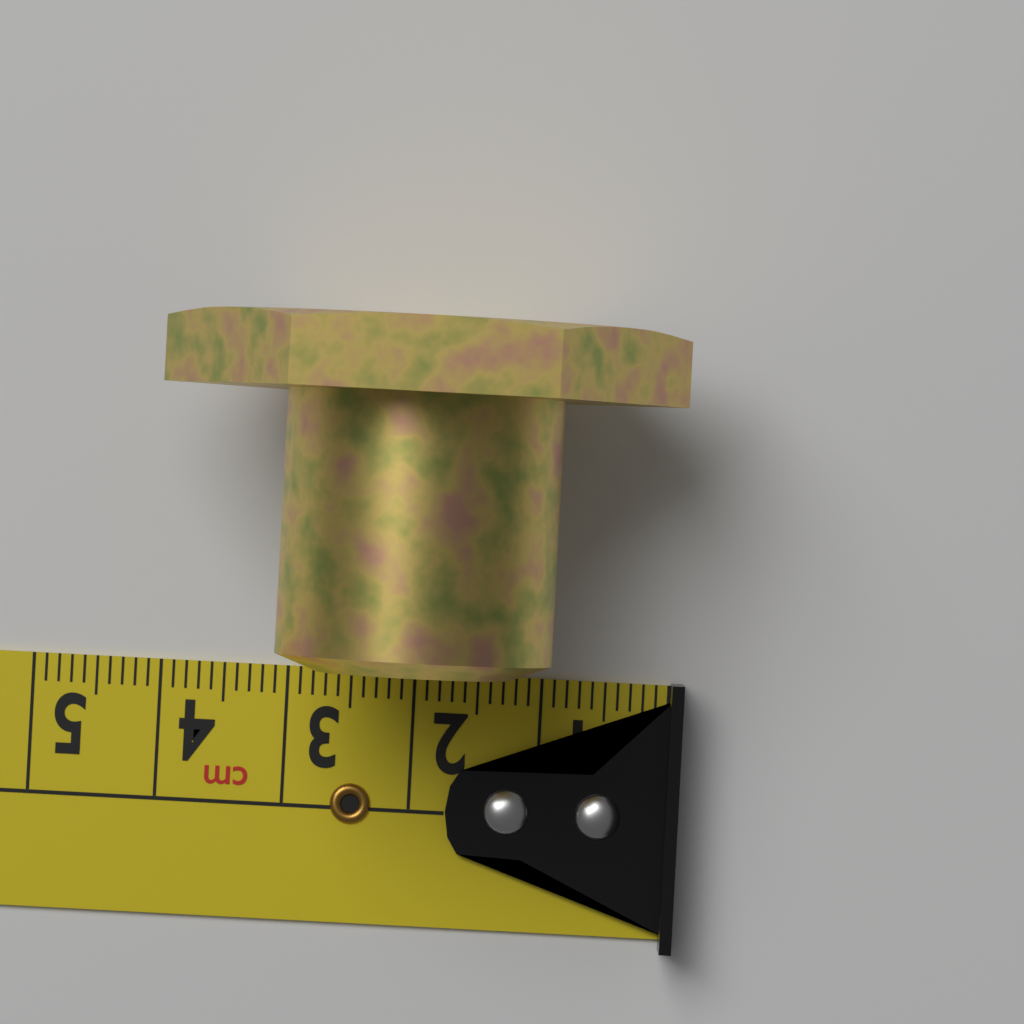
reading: 4.0 cm
